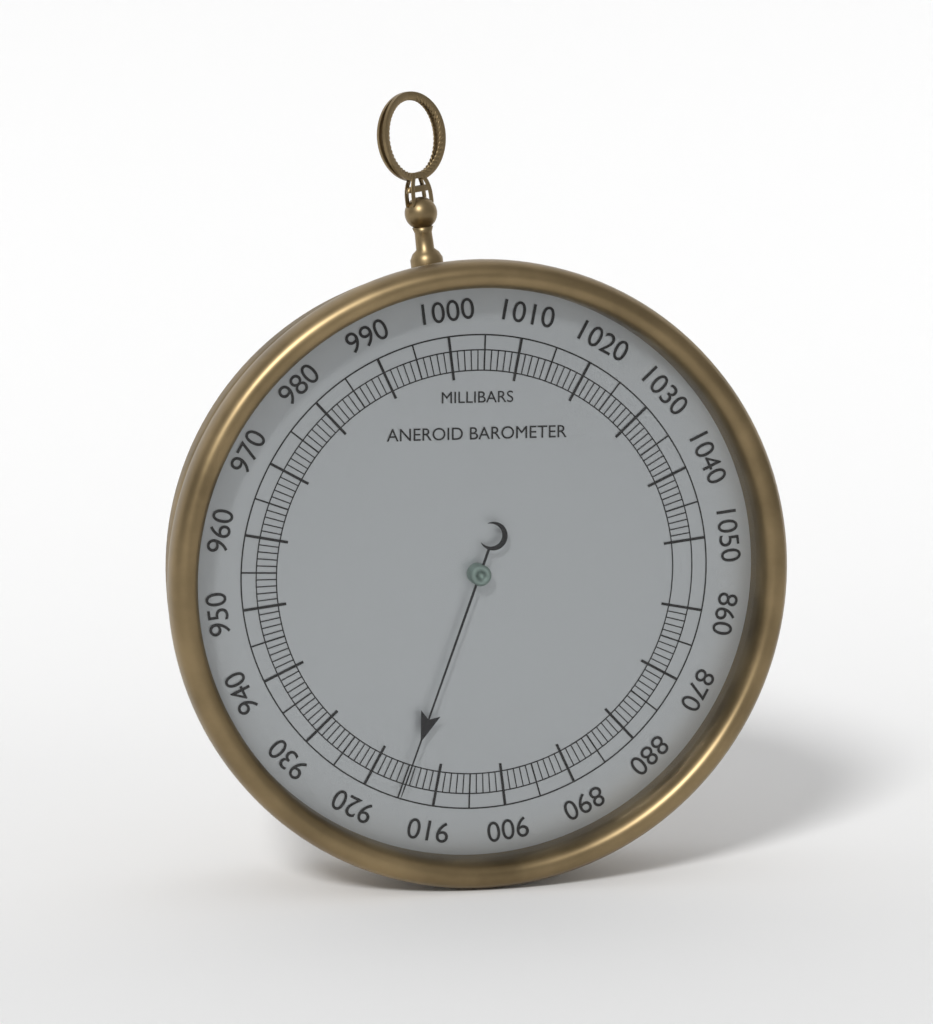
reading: 915 mbar
